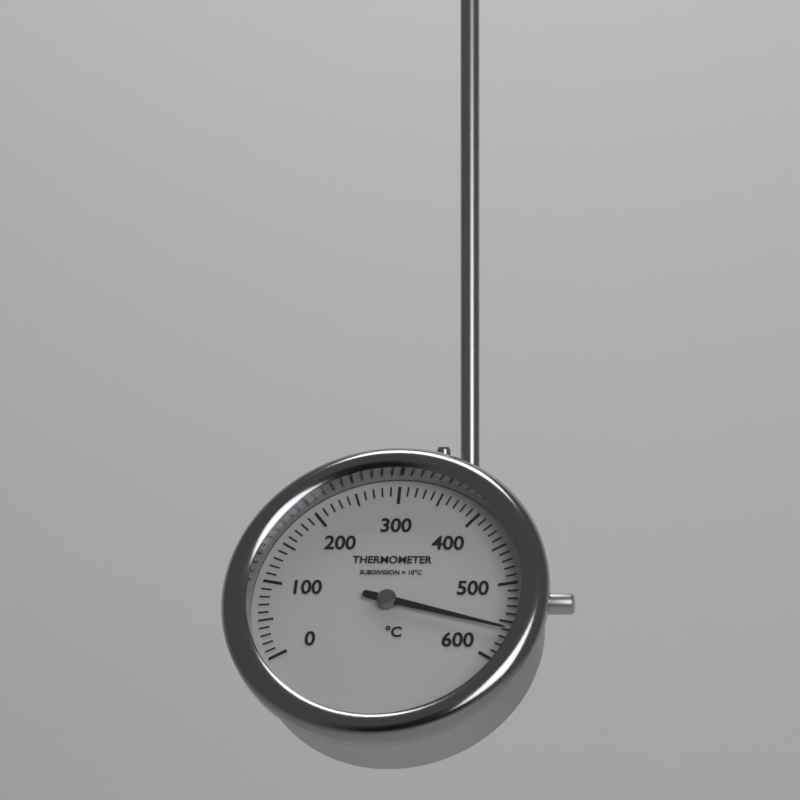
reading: 560 °C
